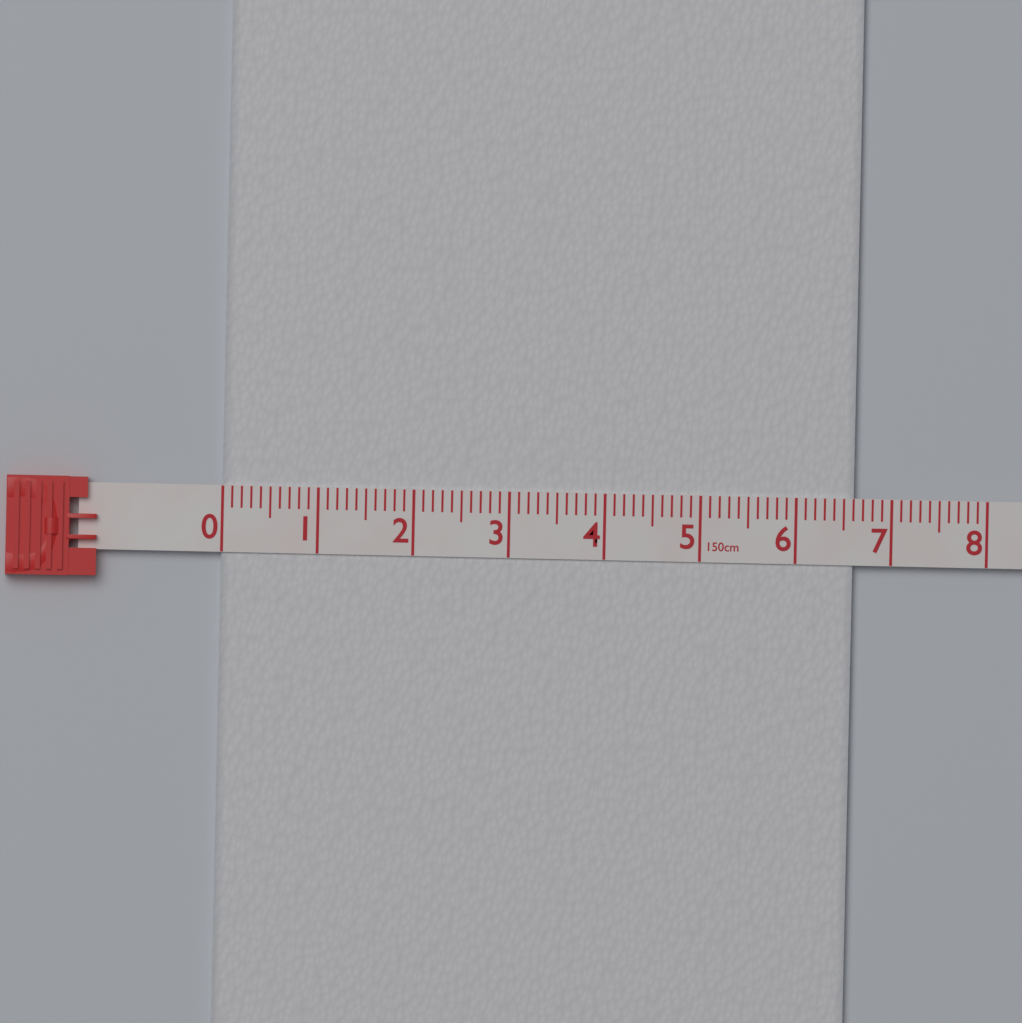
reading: 6.6 cm
